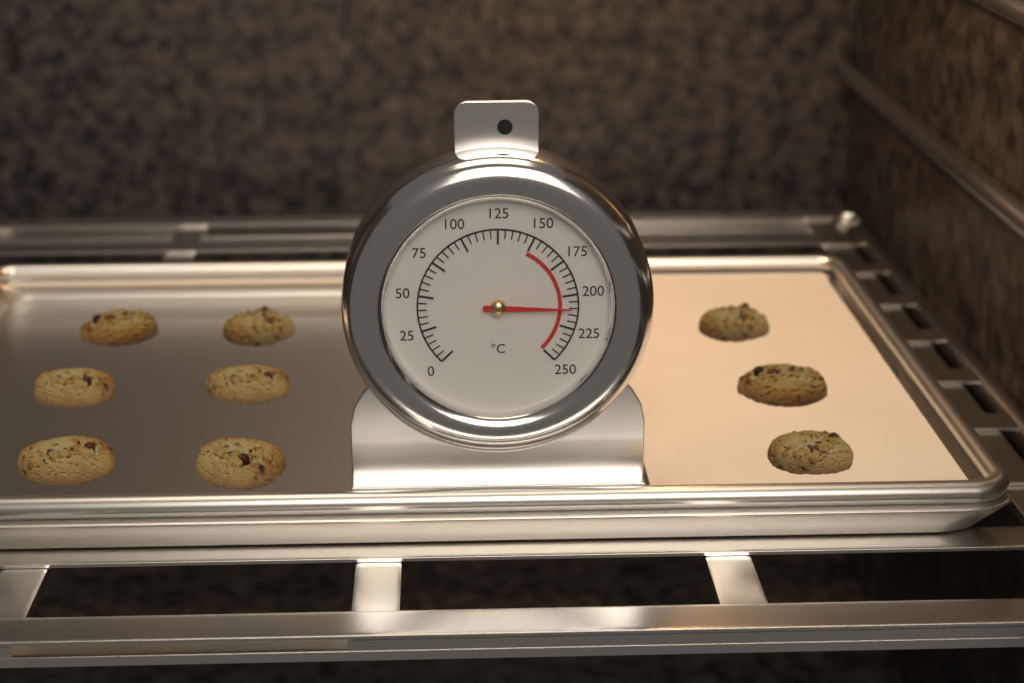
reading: 210 °C
